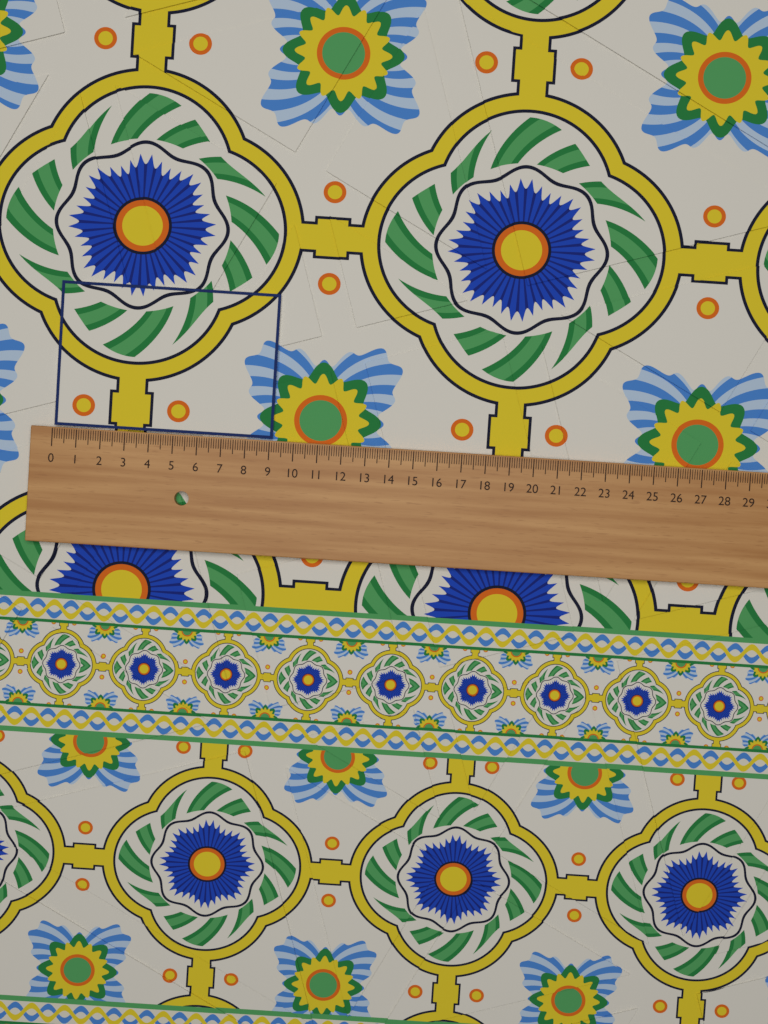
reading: 9.1 (no unit)
